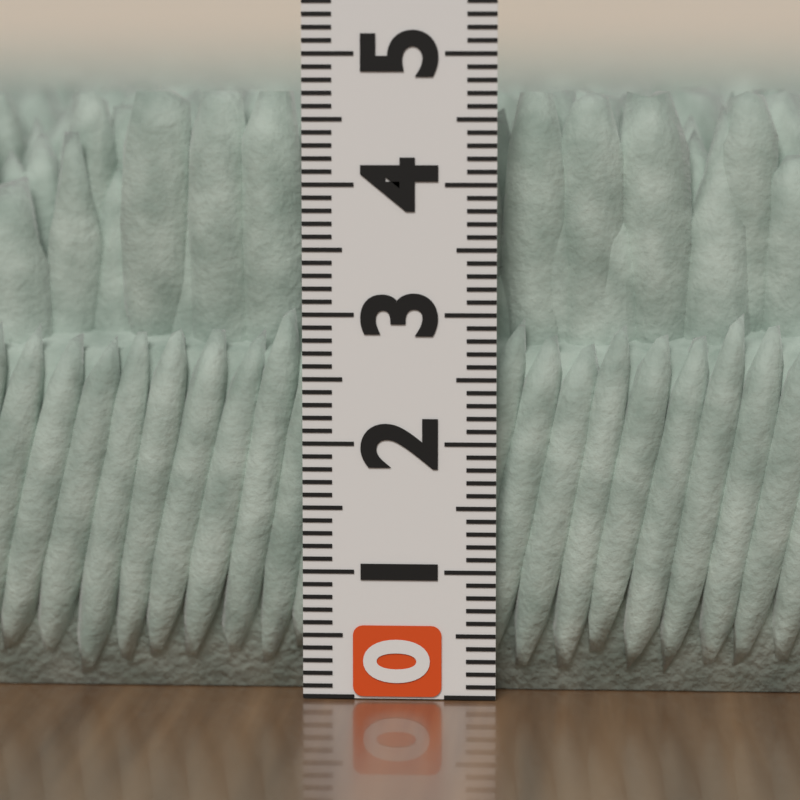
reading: 4.7 (no unit)
